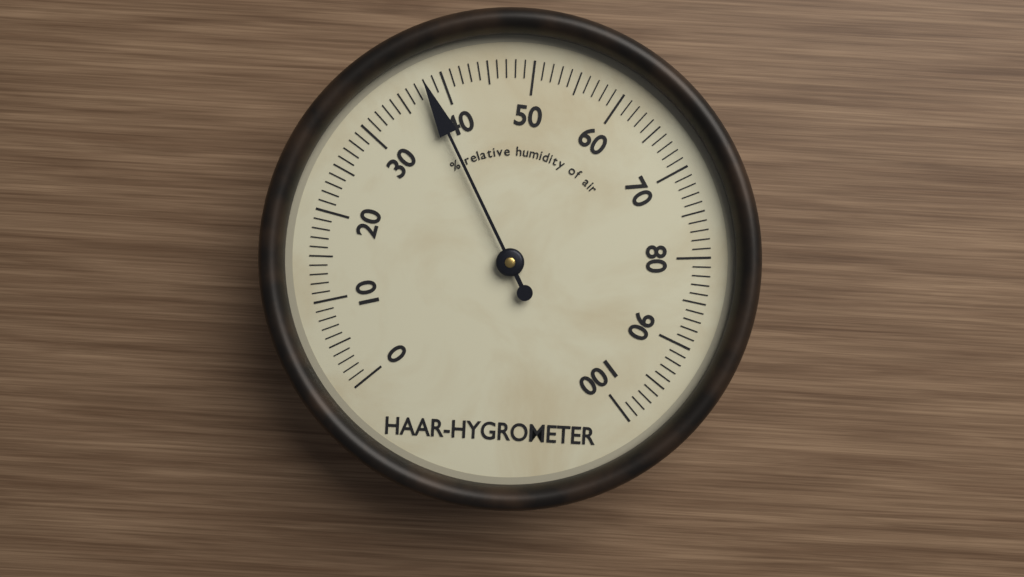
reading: 38 %
